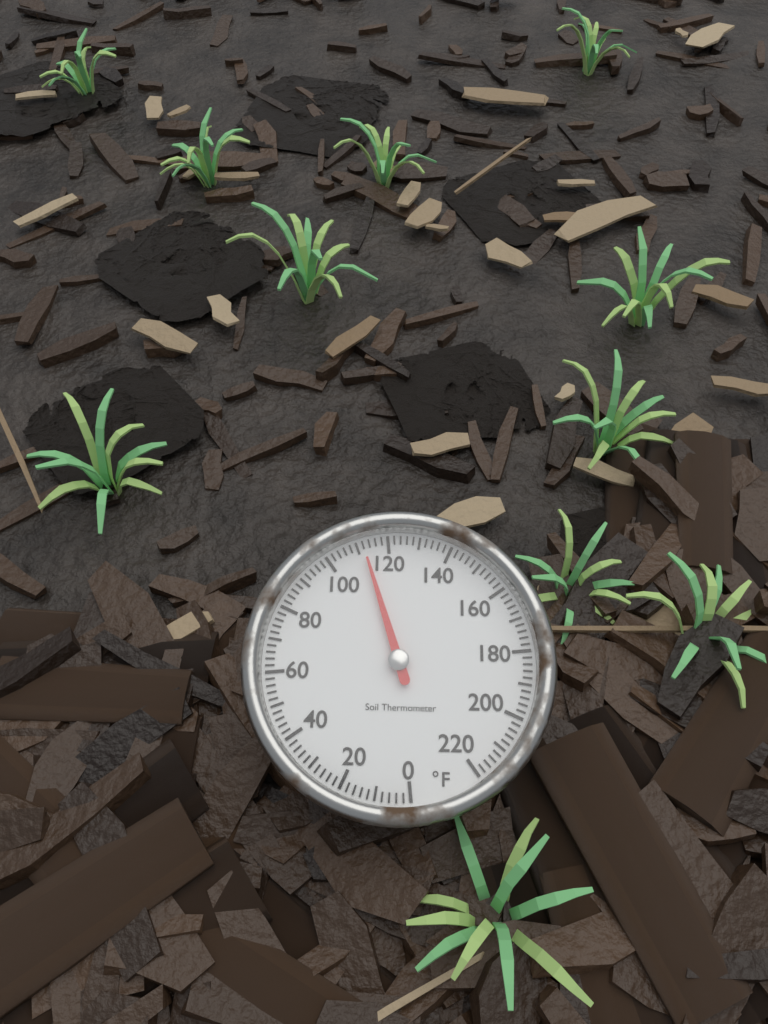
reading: 112 °F
